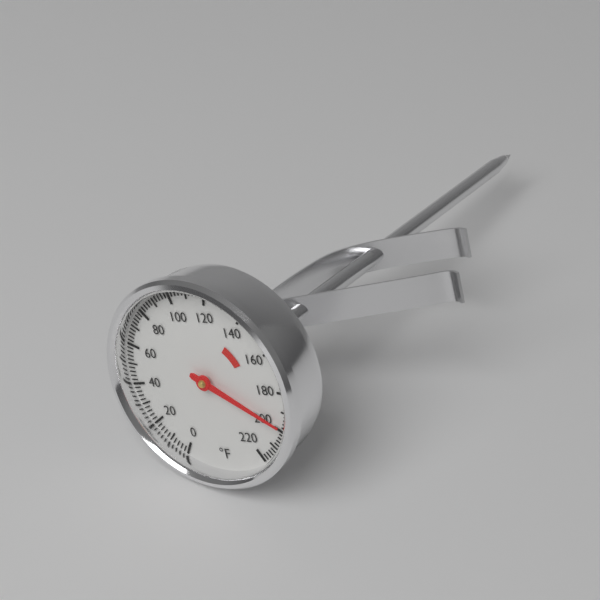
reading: 198 °F
